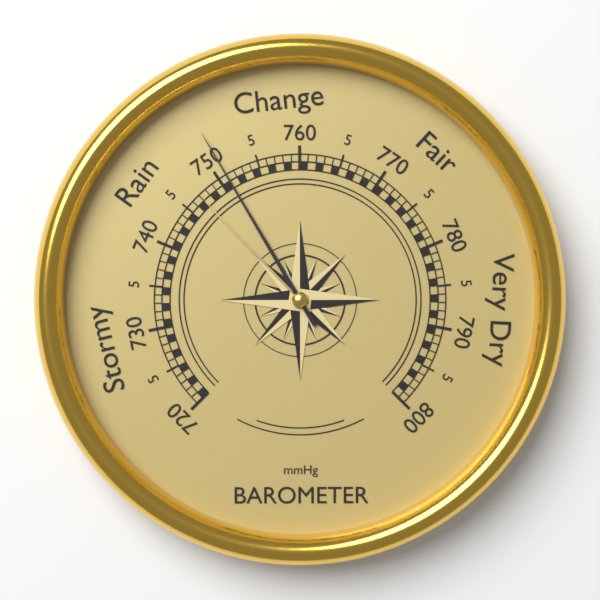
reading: 751 mmHg
